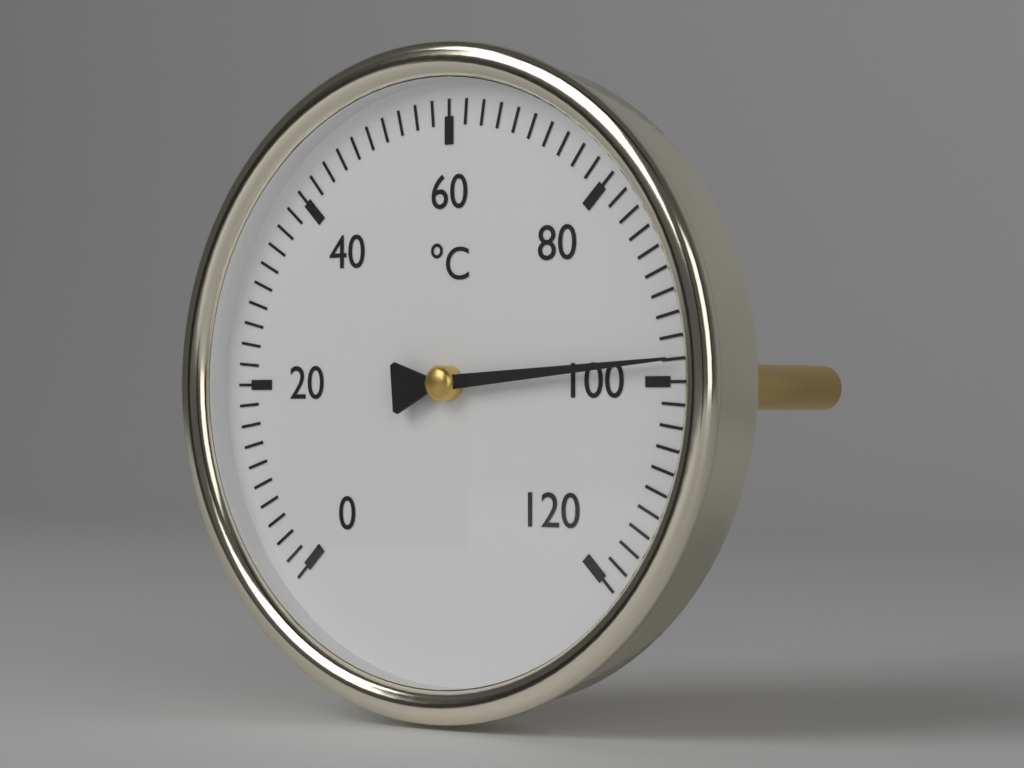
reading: 98 °C
